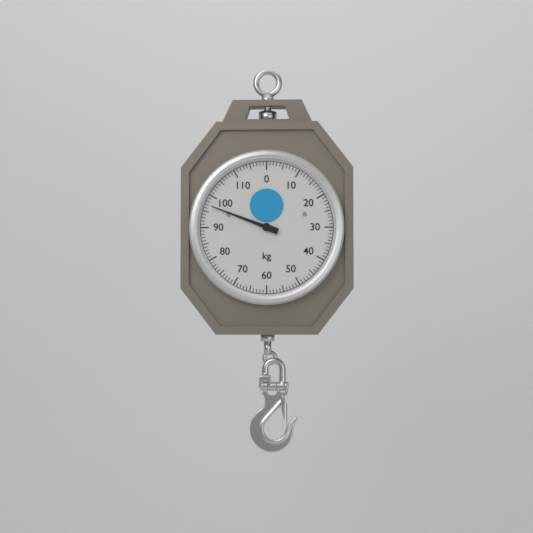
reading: 97 kg
